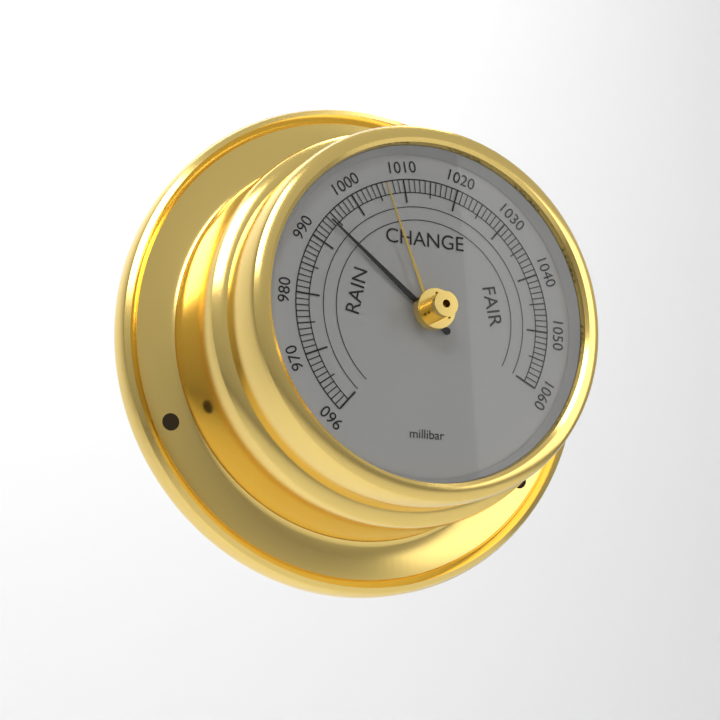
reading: 994 millibar
